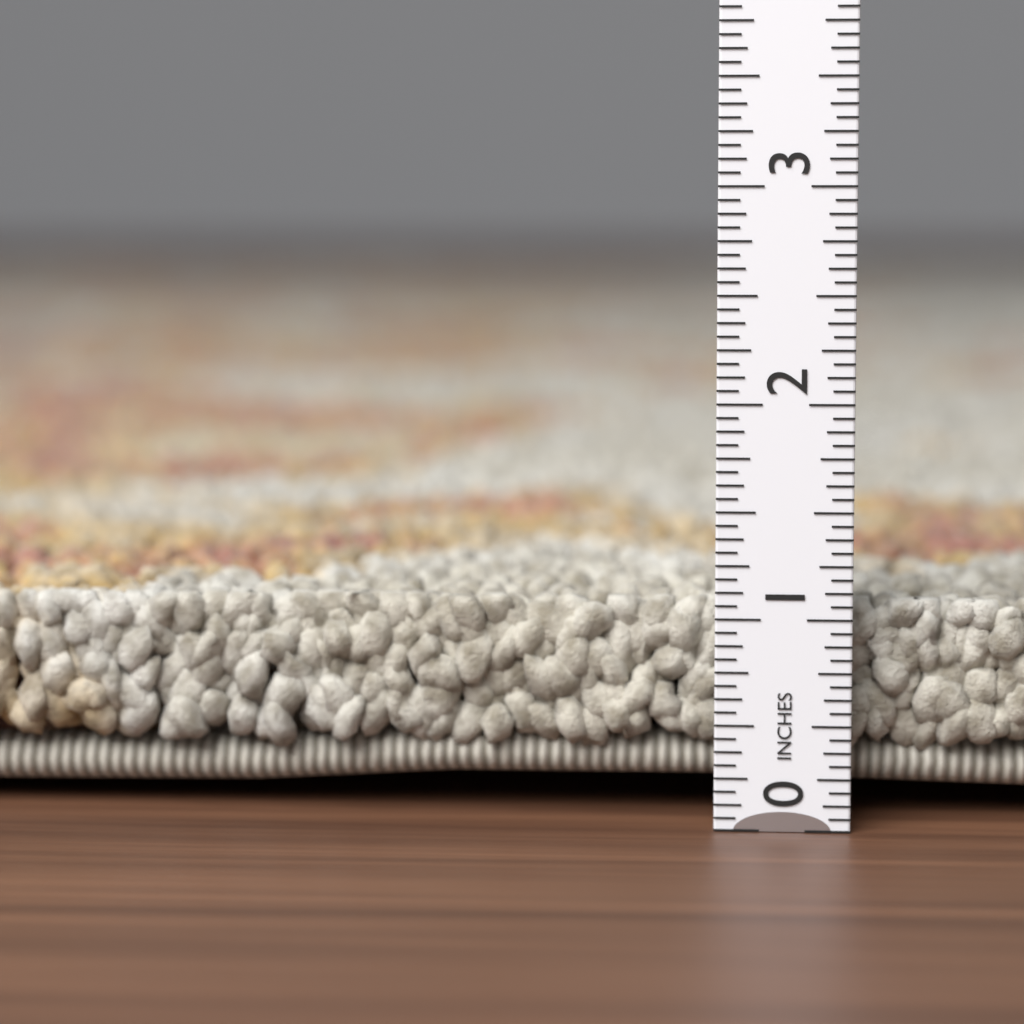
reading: 1.0625 in
